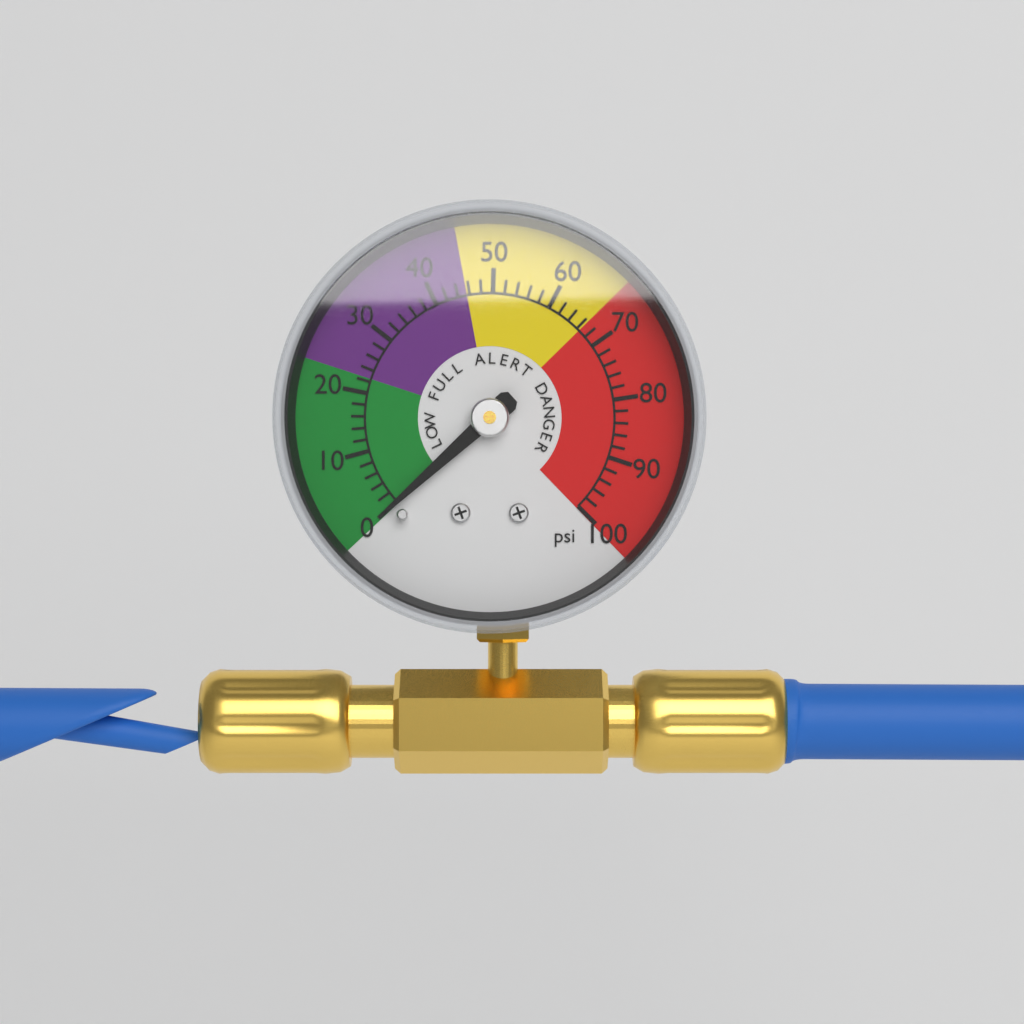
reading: 0 psi
